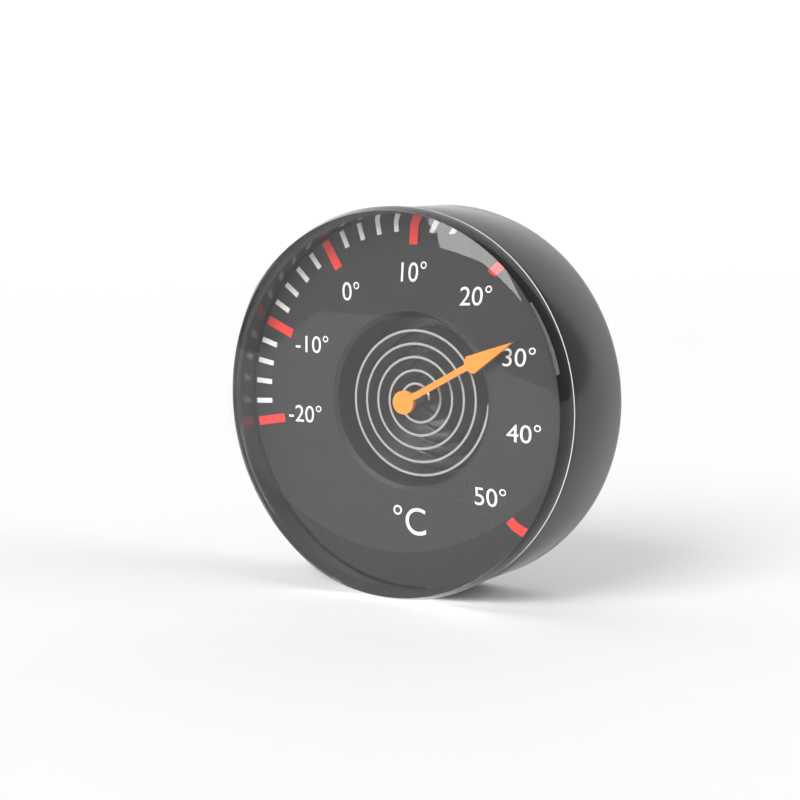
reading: 28 °C
